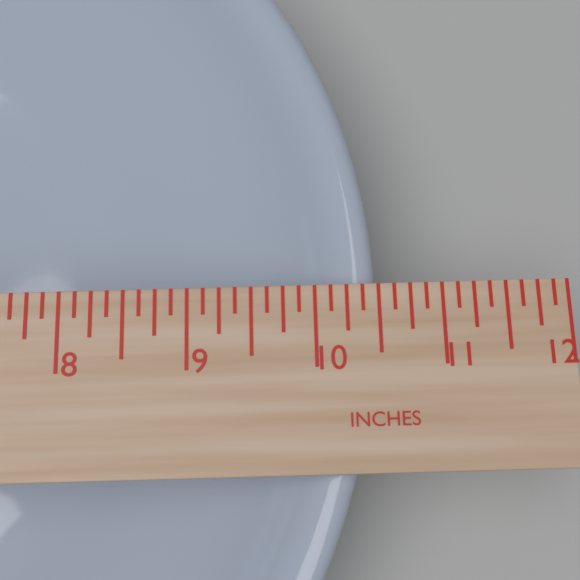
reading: 10.500 in
